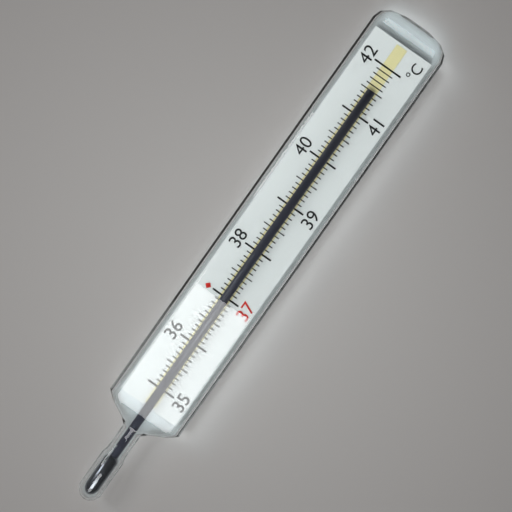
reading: 41.5 °C
